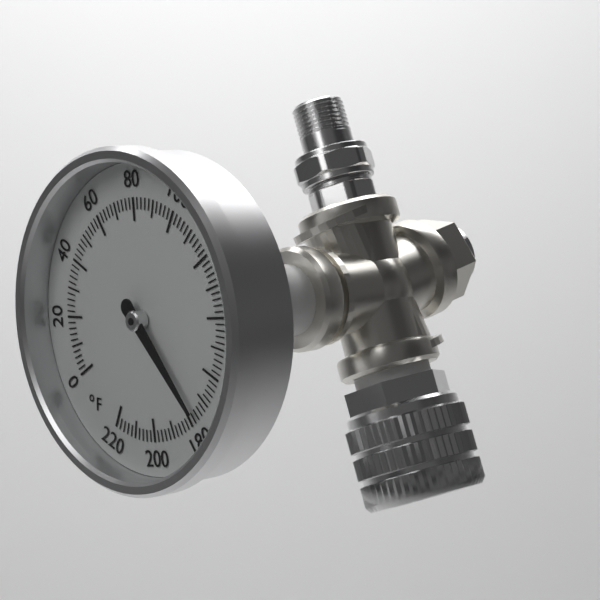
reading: 176 °F
